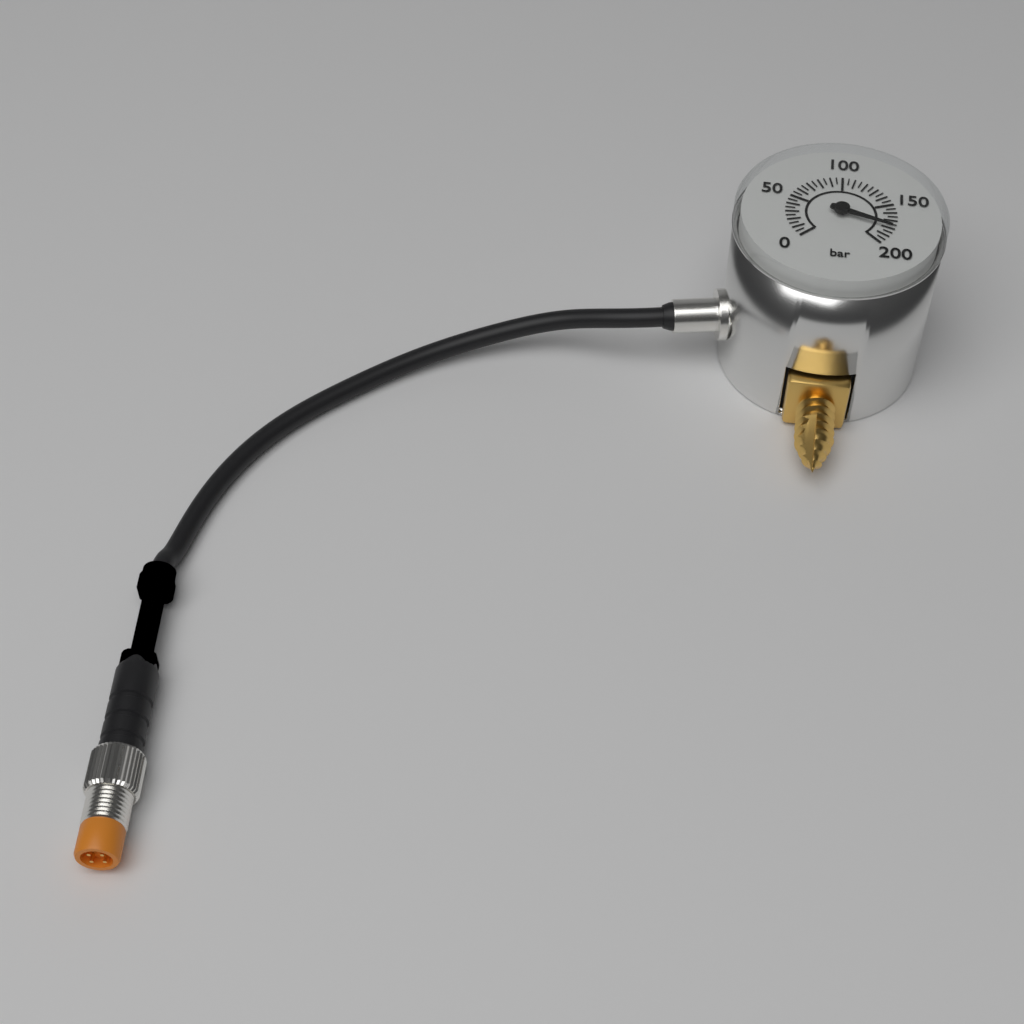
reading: 180 bar
